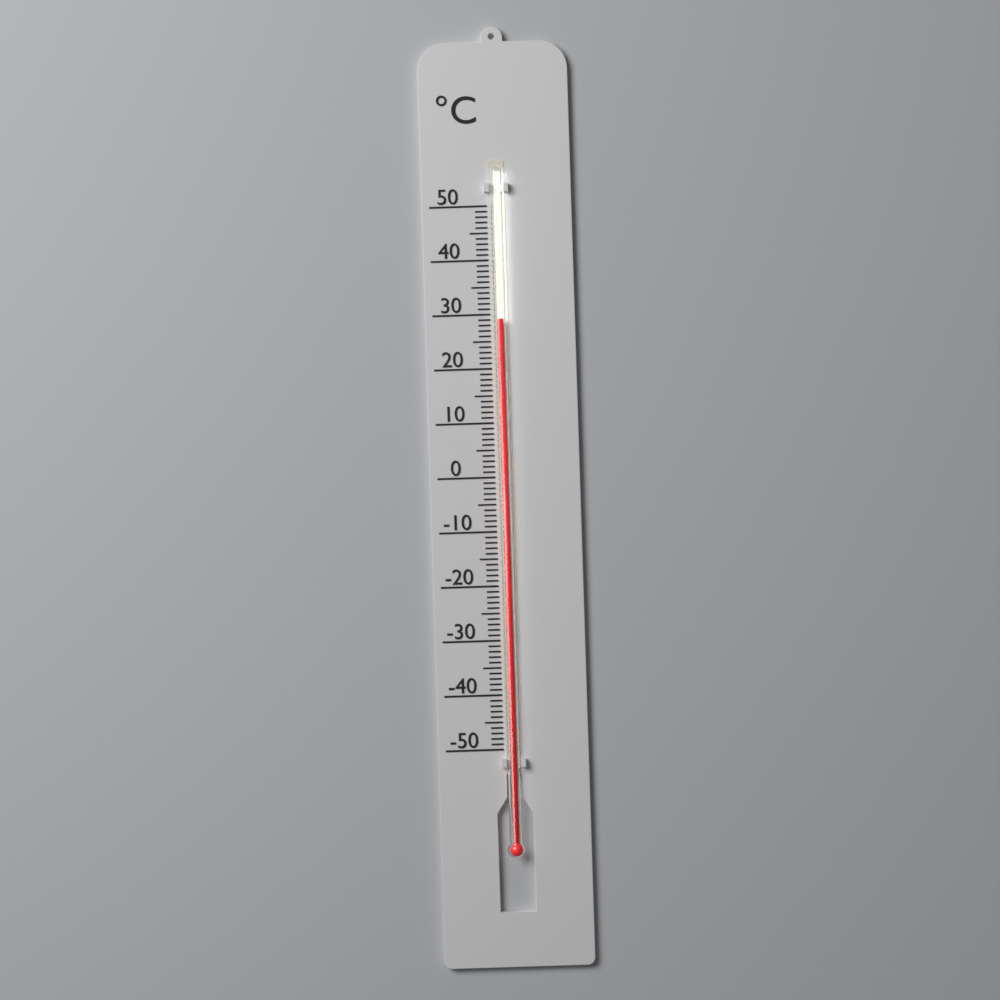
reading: 29 °C
